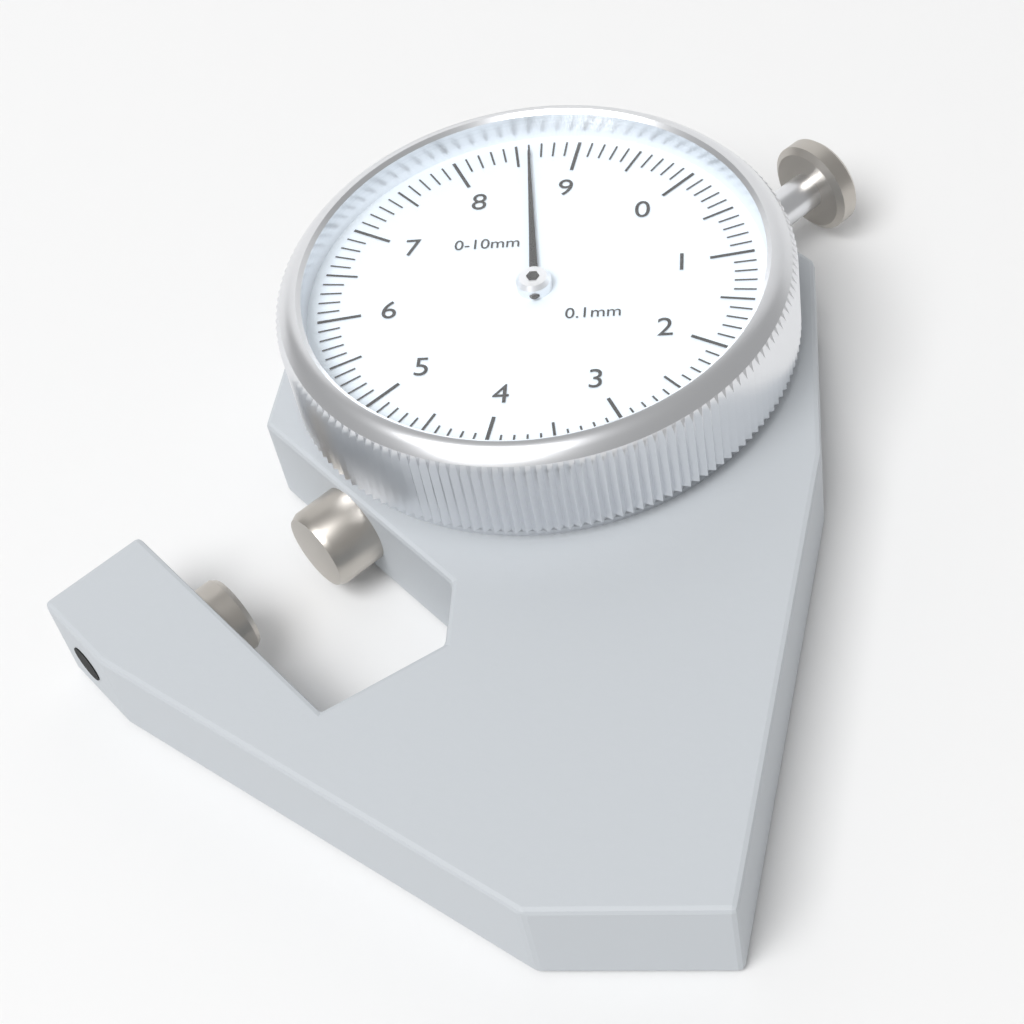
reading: 8.6 mm
